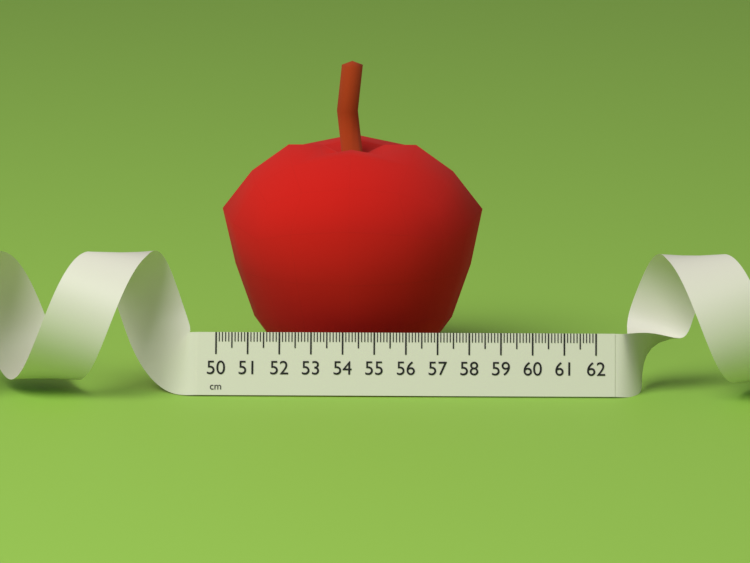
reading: 58.4 cm
